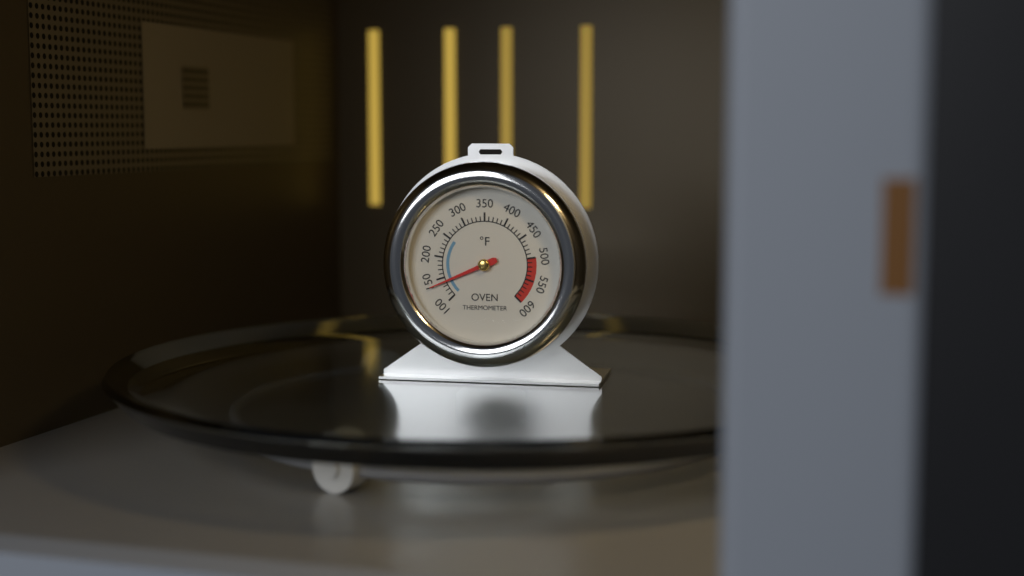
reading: 140 °F
